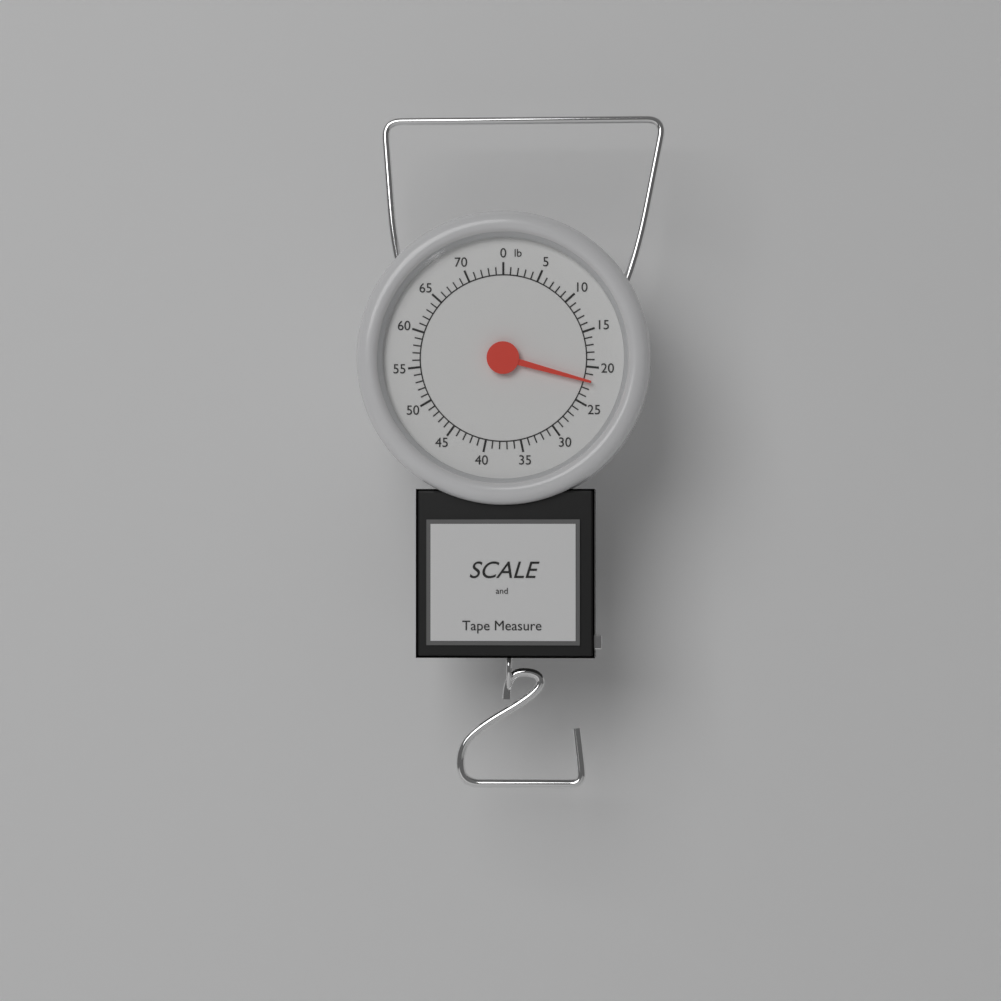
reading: 22 lb
